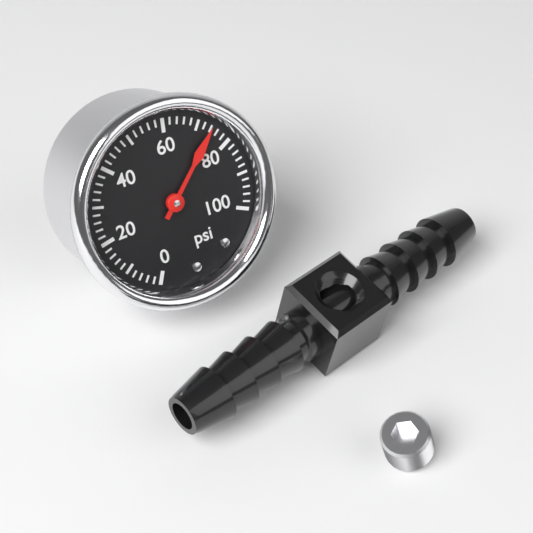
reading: 74 psi
